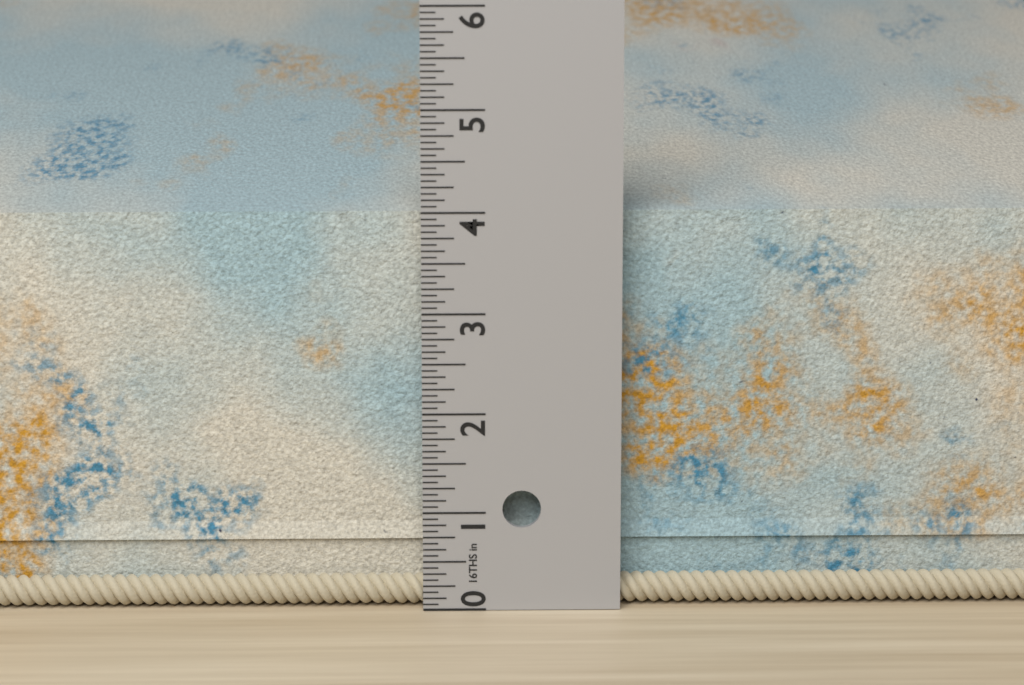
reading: 4.0625 in
